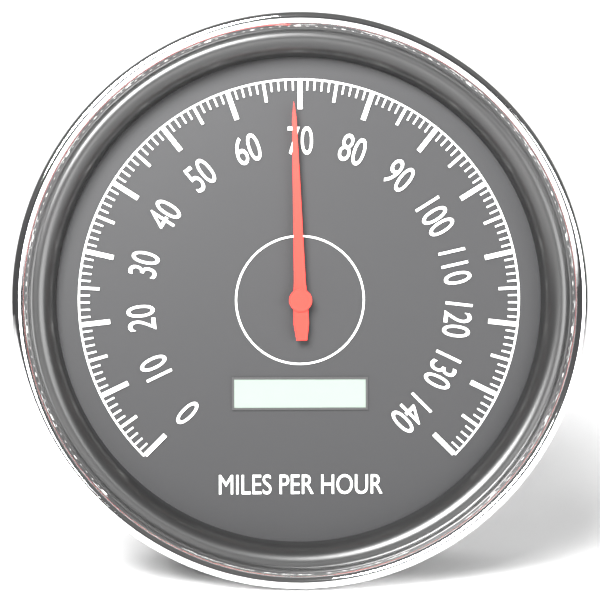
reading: 69 mph
